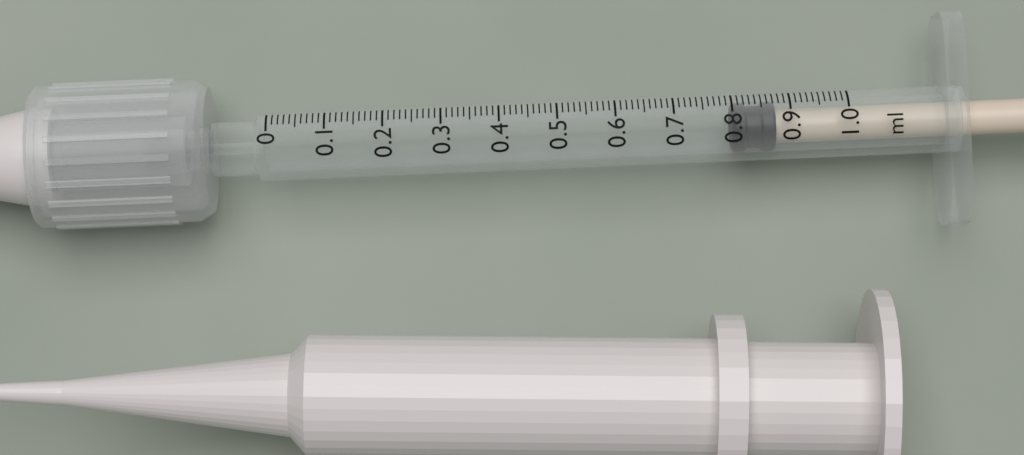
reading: 0.80 ml
